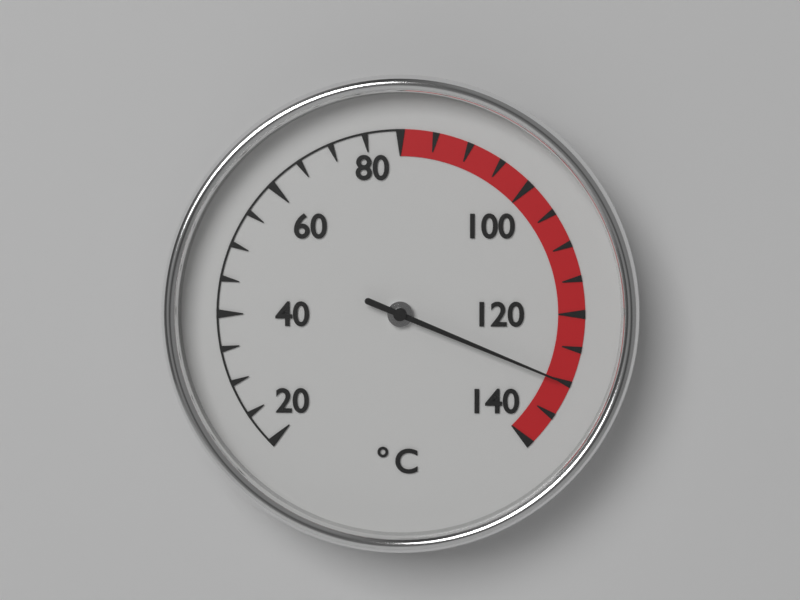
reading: 130 °C
